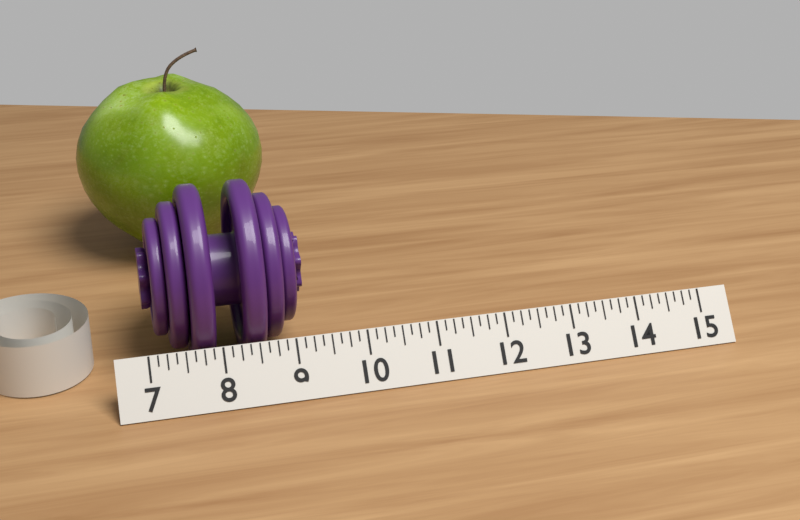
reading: 9.250 (no unit)
